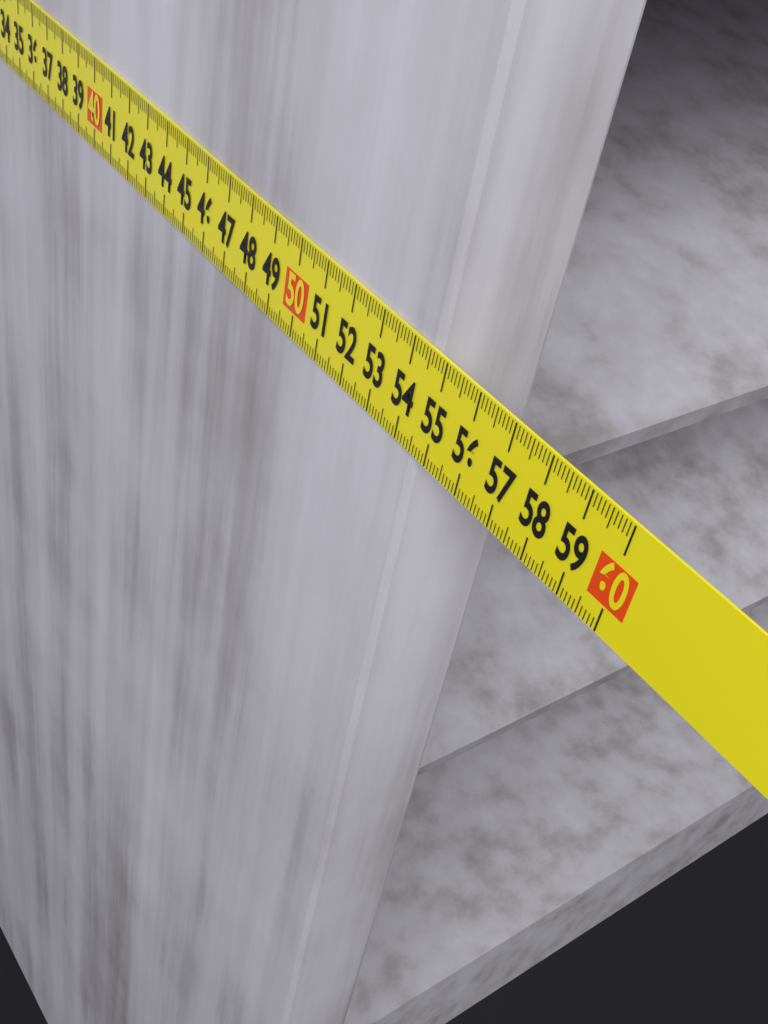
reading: 54.6 cm
